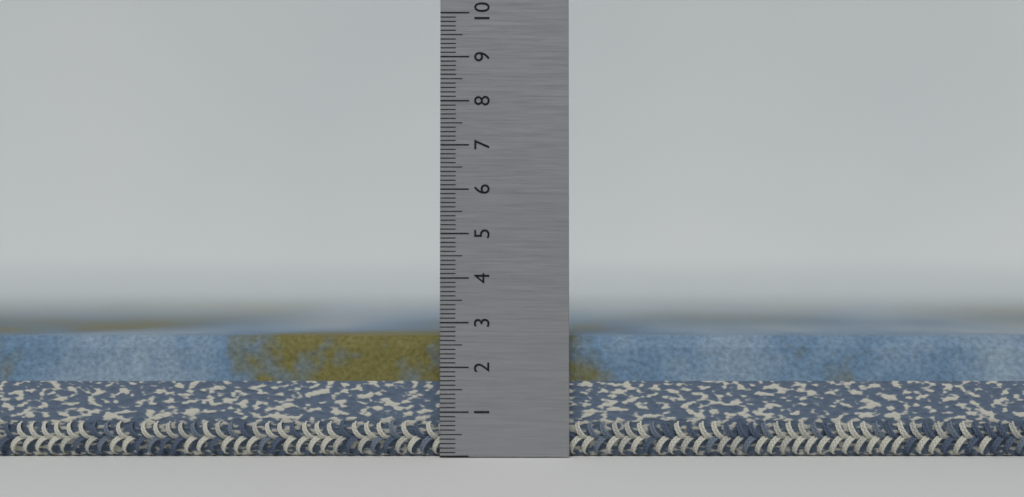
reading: 2.7 (no unit)
